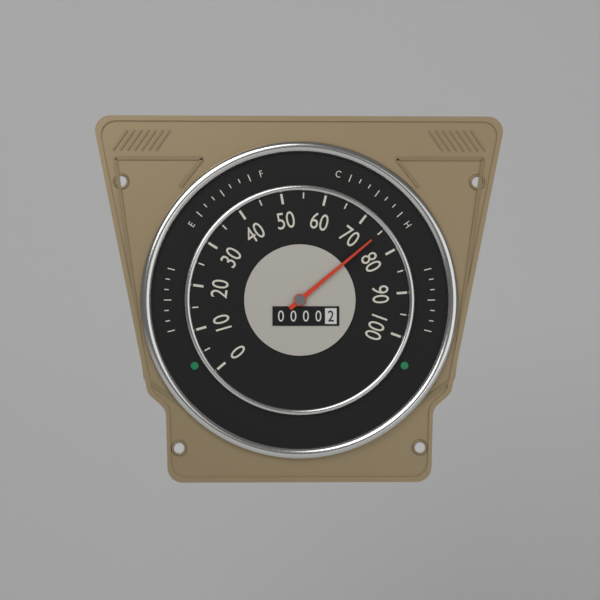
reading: 75 (no unit)
